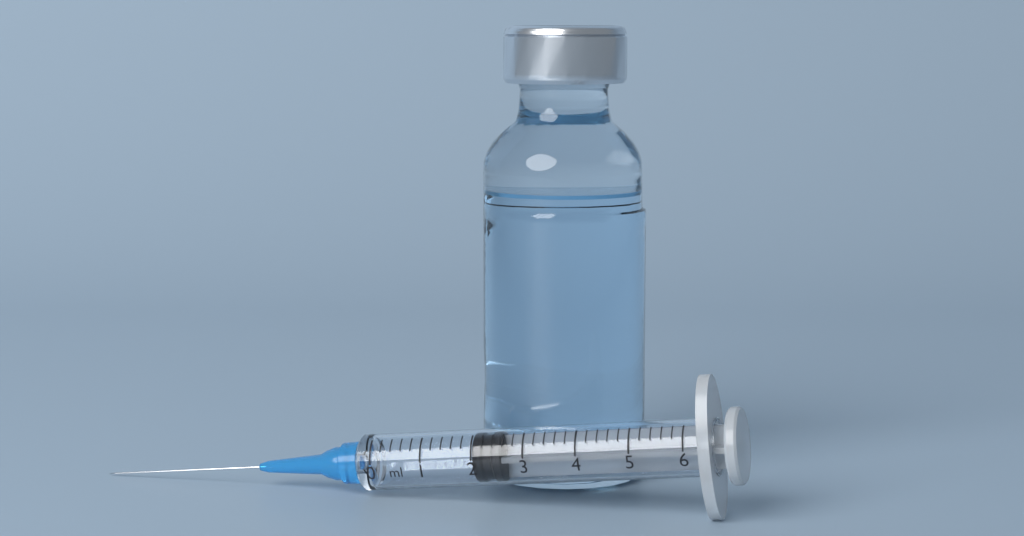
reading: 2.0 ml
